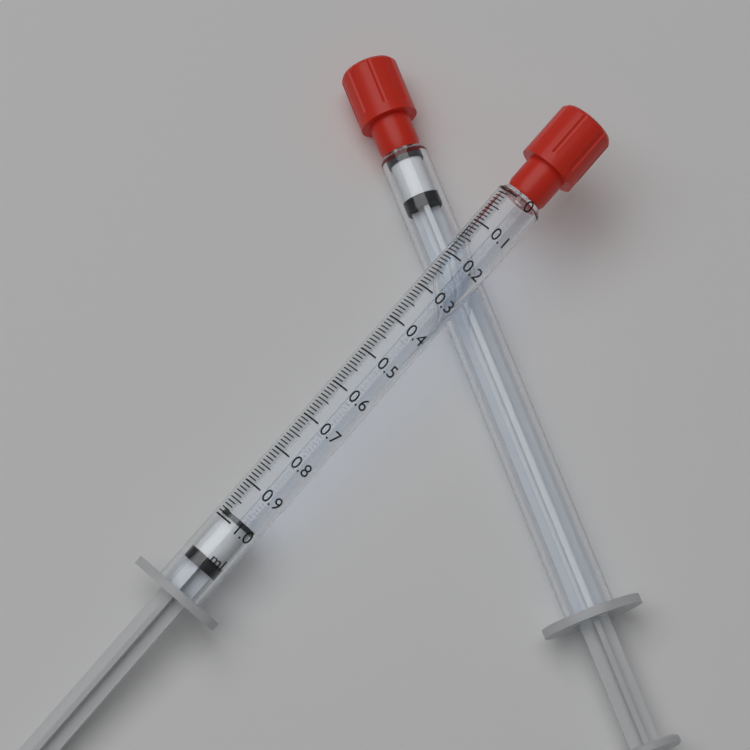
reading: 0.98 ml
